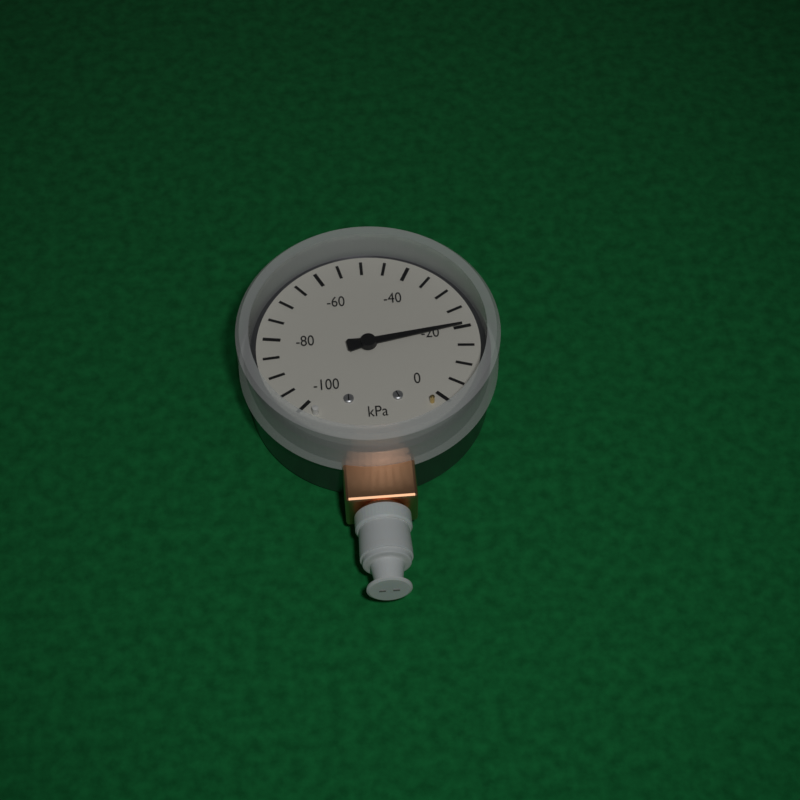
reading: -20 kPa
